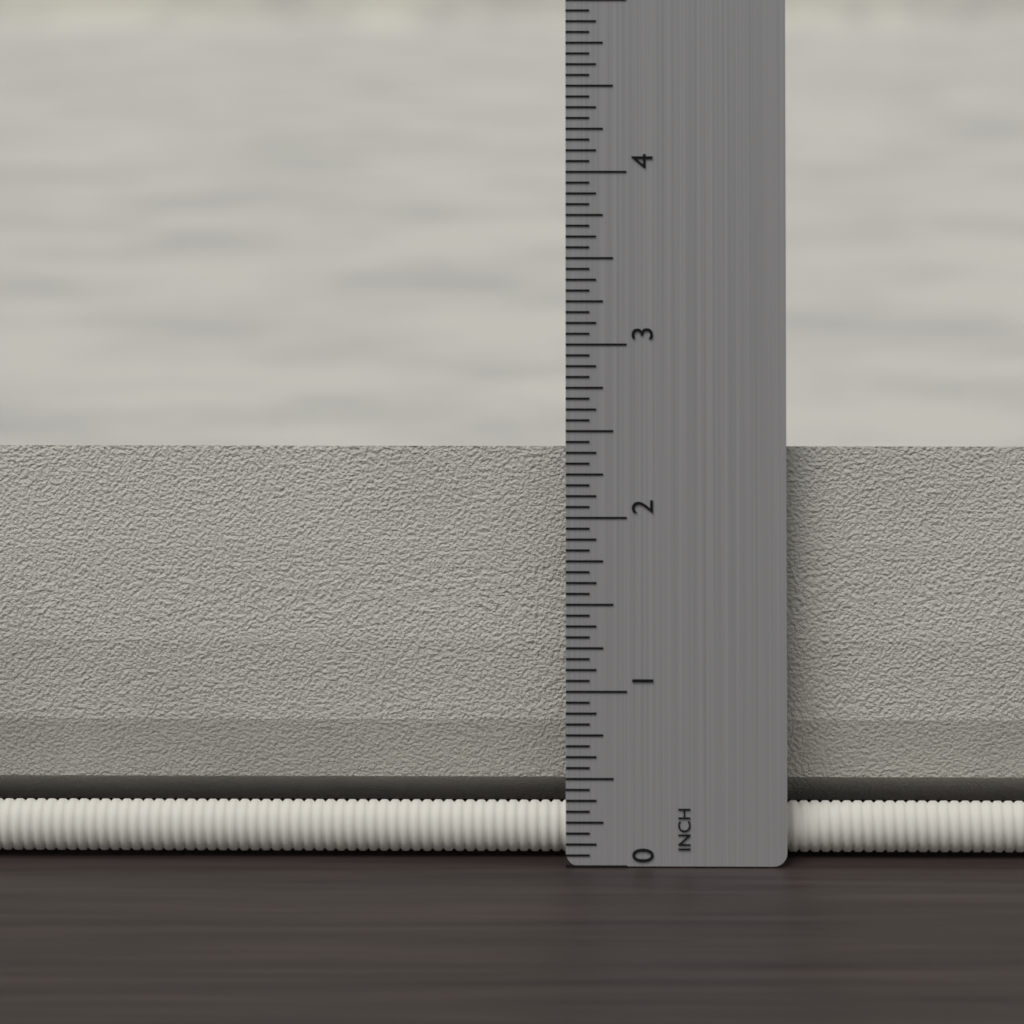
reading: 2.3750 in
